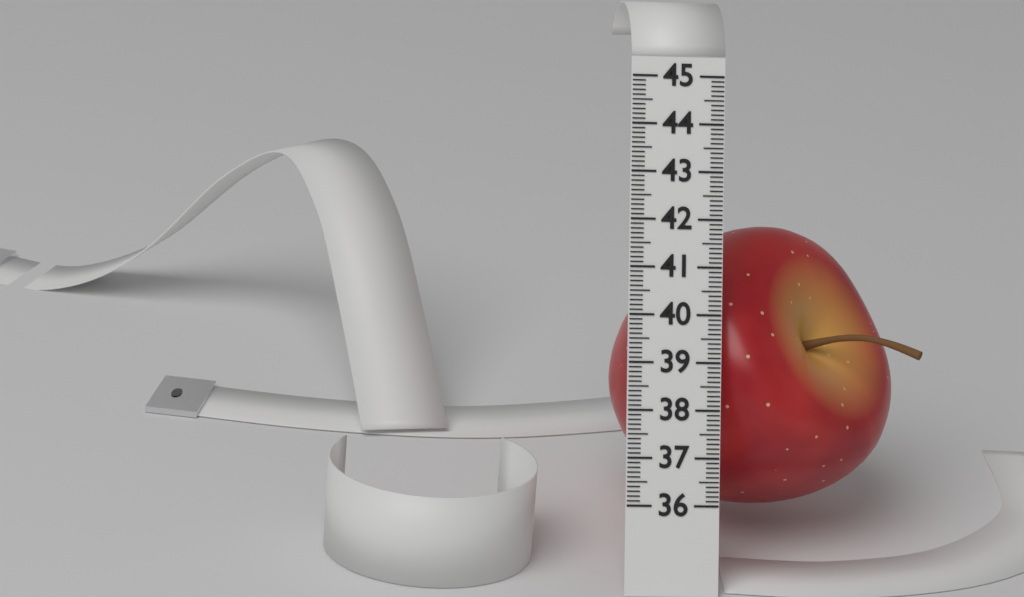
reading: 42.0 (no unit)
